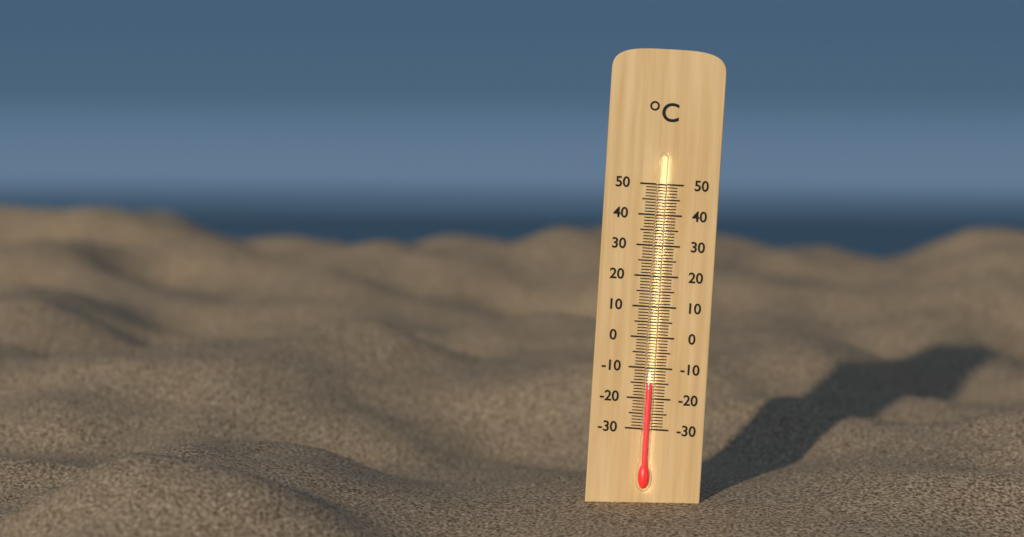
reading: -15 °C
